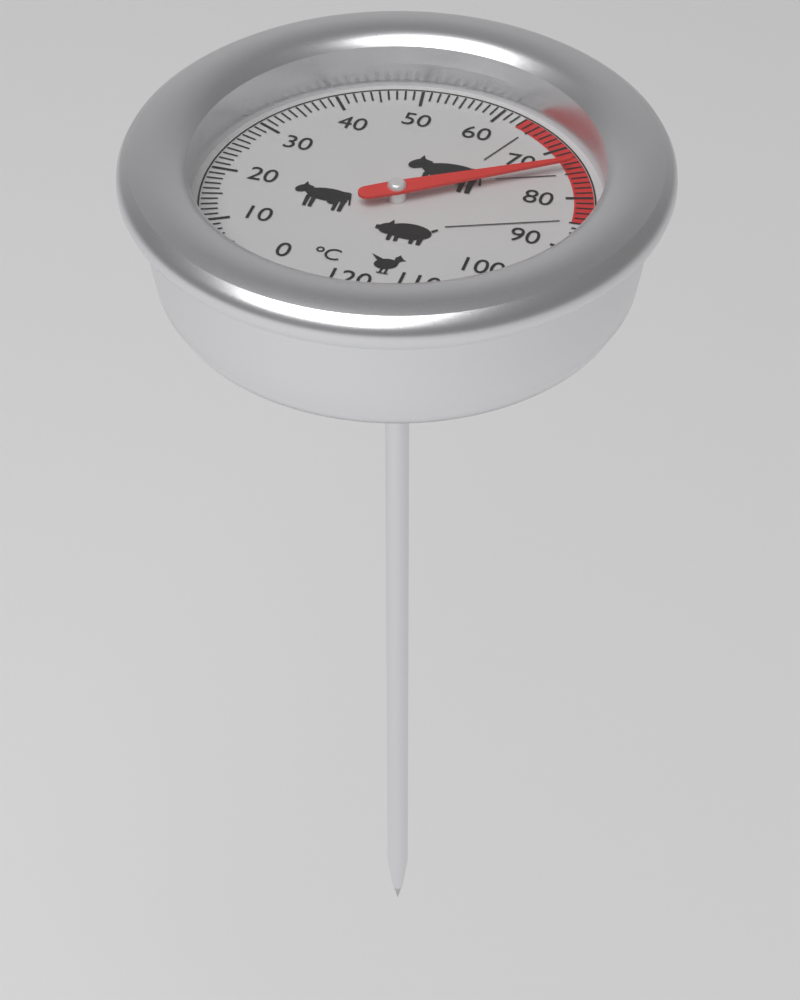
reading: 74 °C
